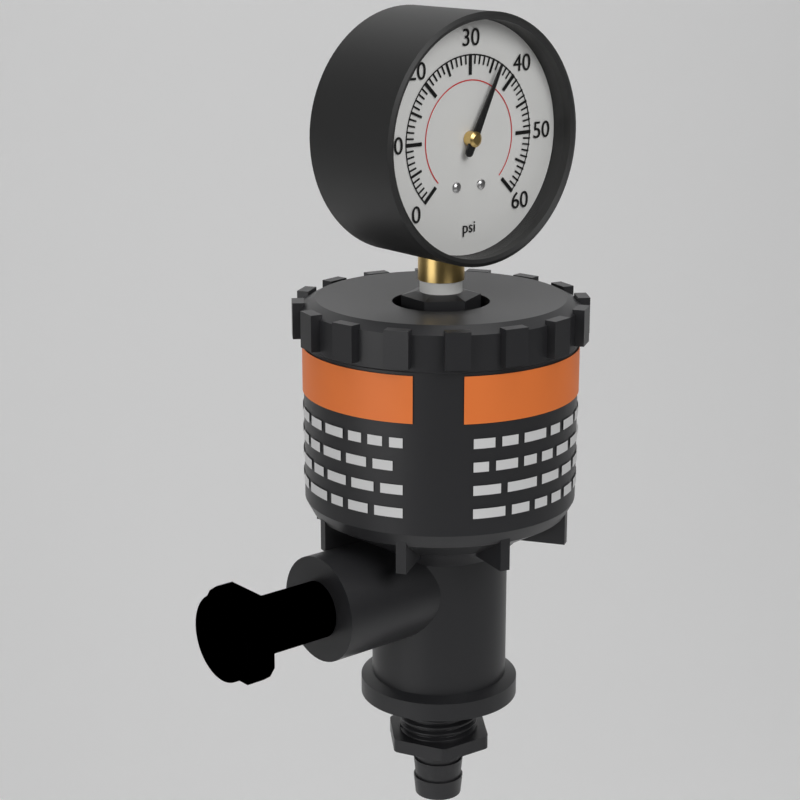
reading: 36 psi
